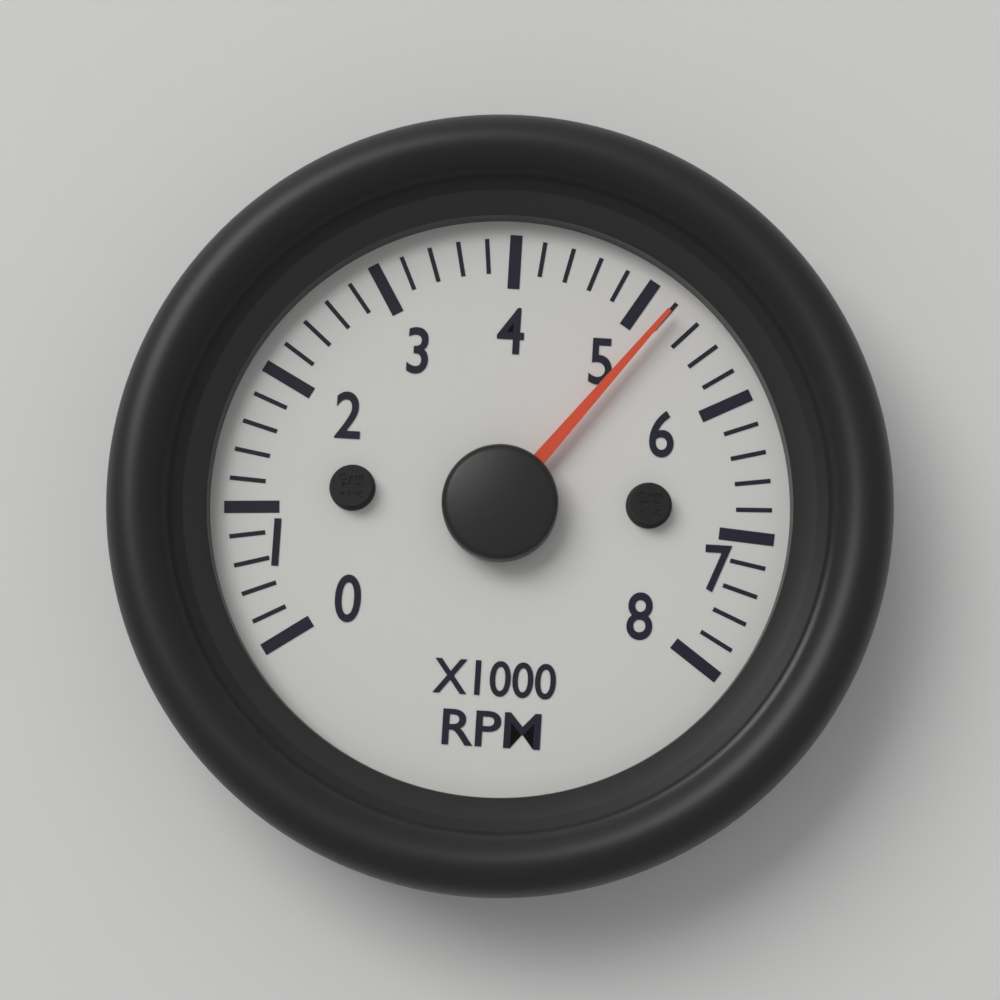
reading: 5200 RPM
